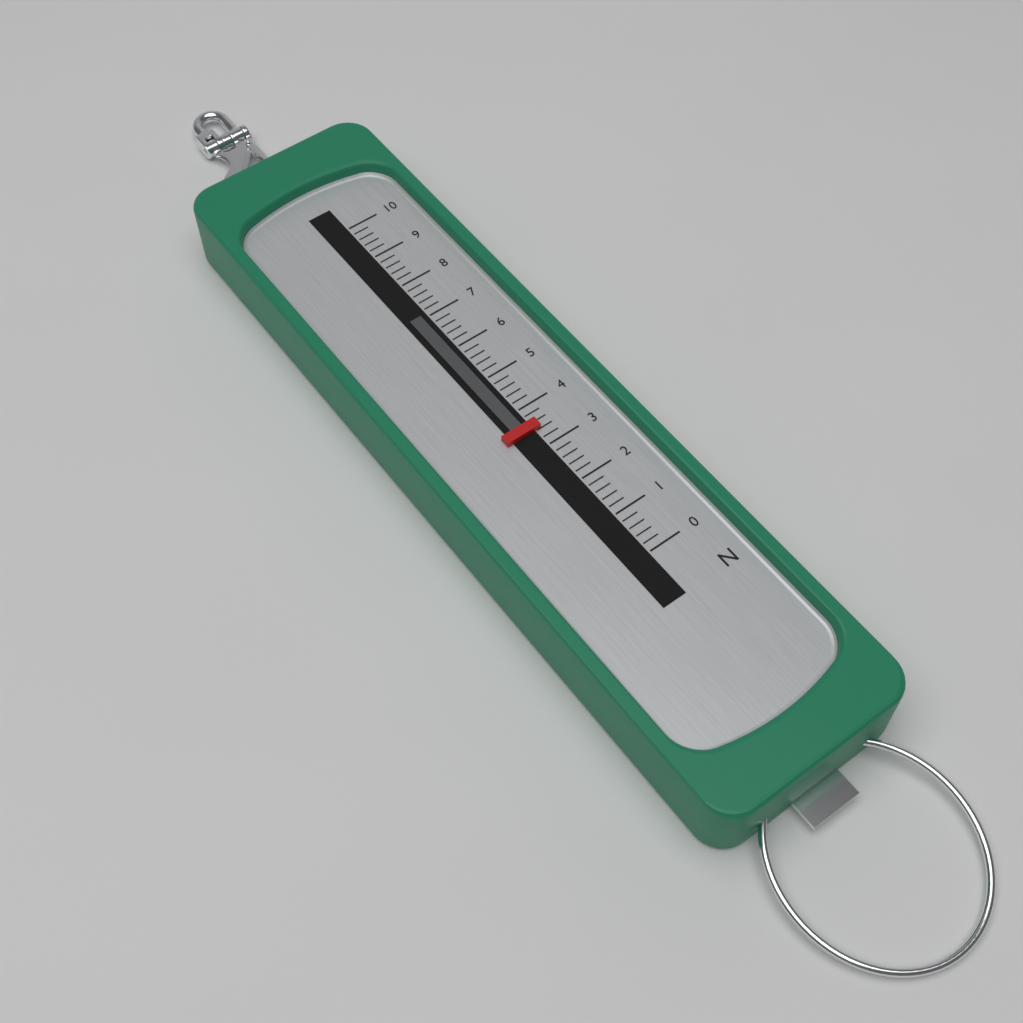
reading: 3.4 N
